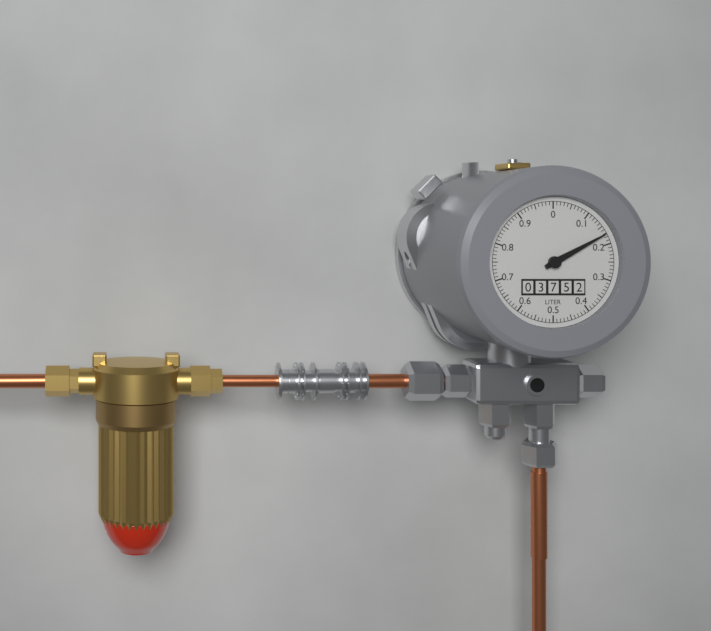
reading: 0.17 LITER
